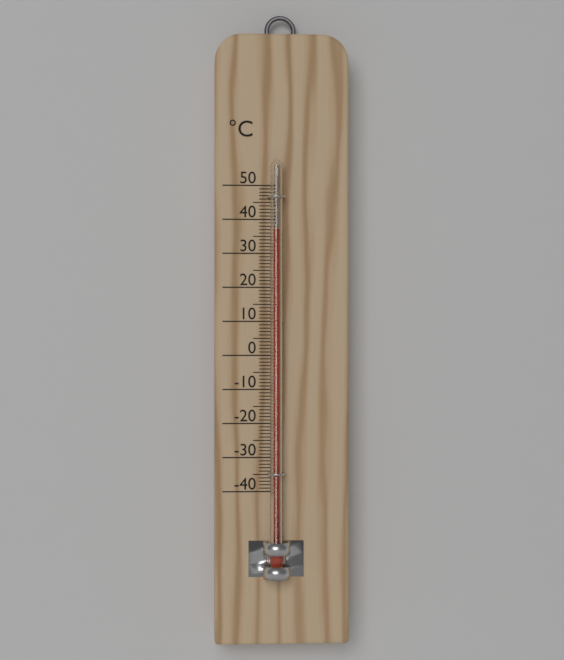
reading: 37 °C
